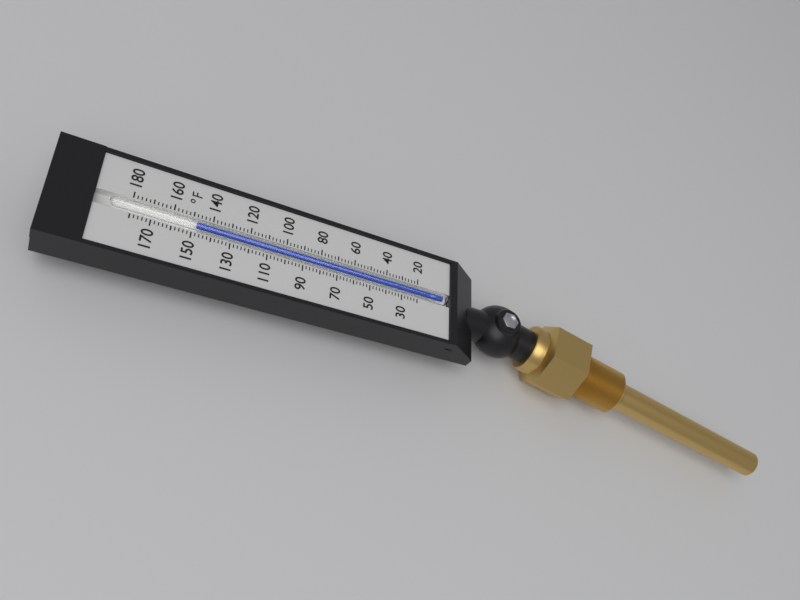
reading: 148 °F
